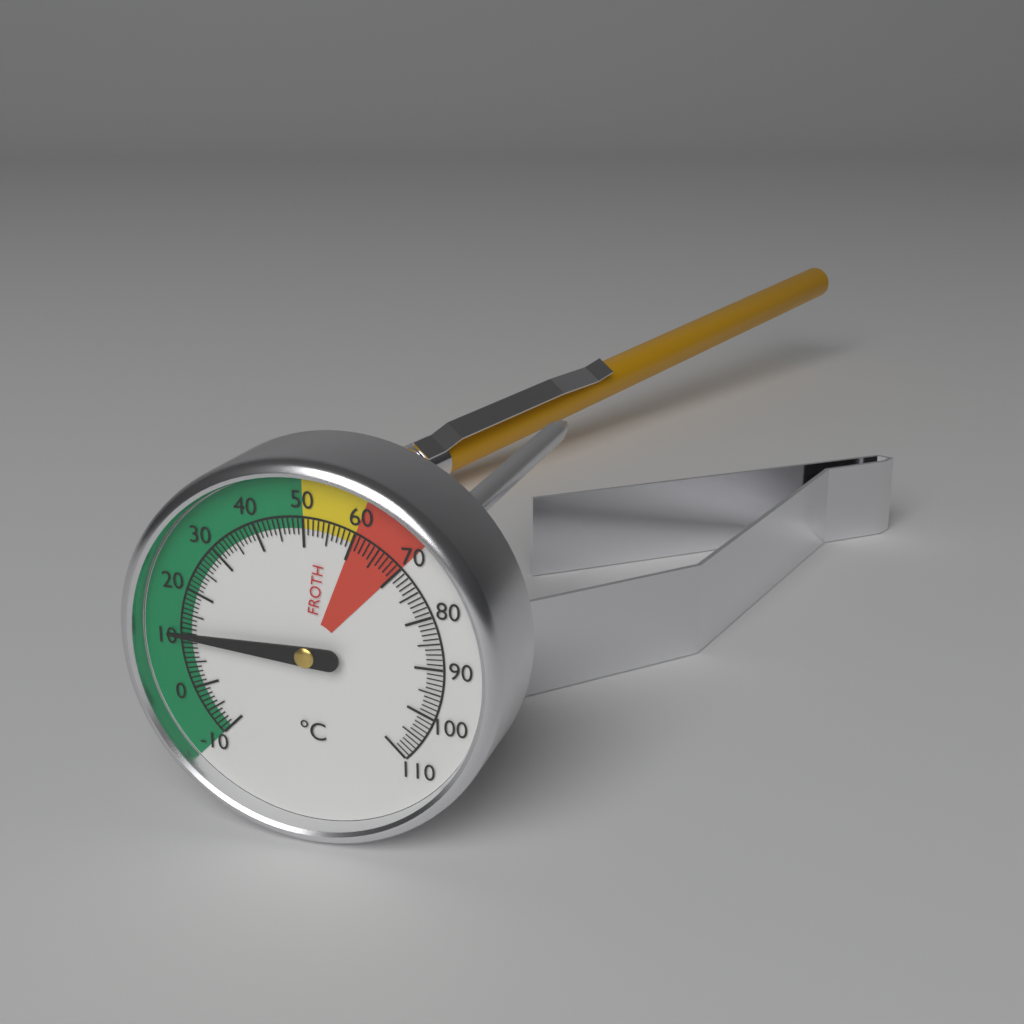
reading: 11 °C
